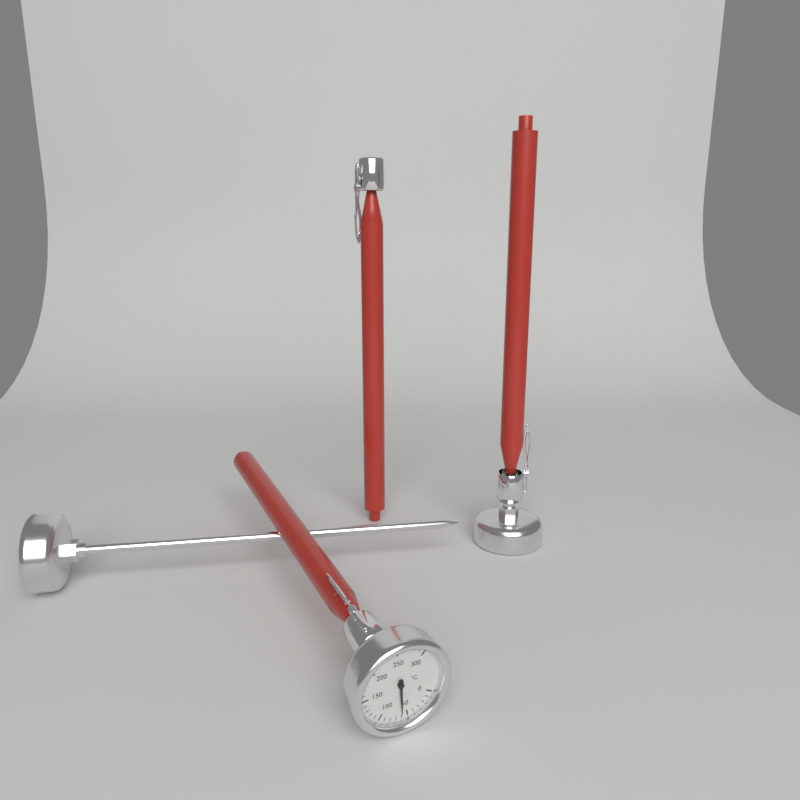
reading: 60 °C
